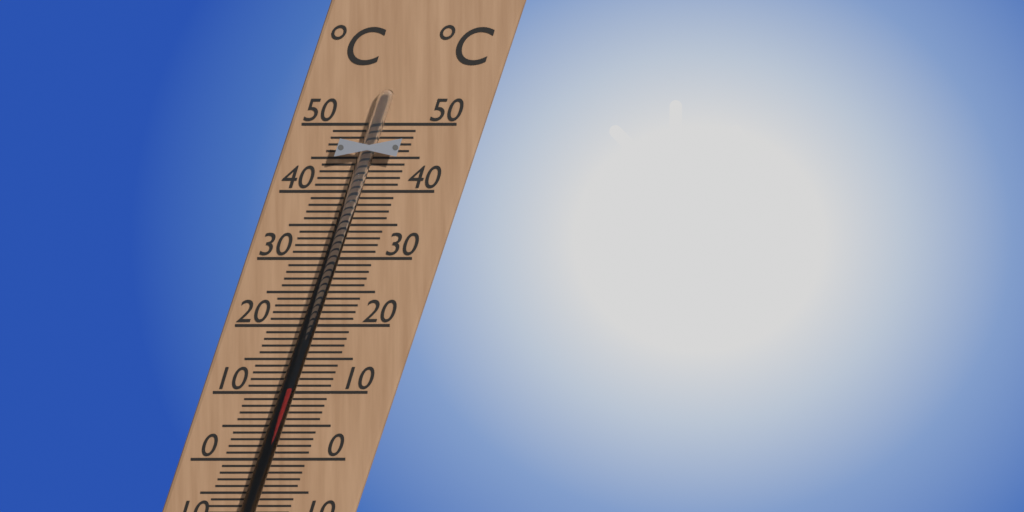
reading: 11 °C
